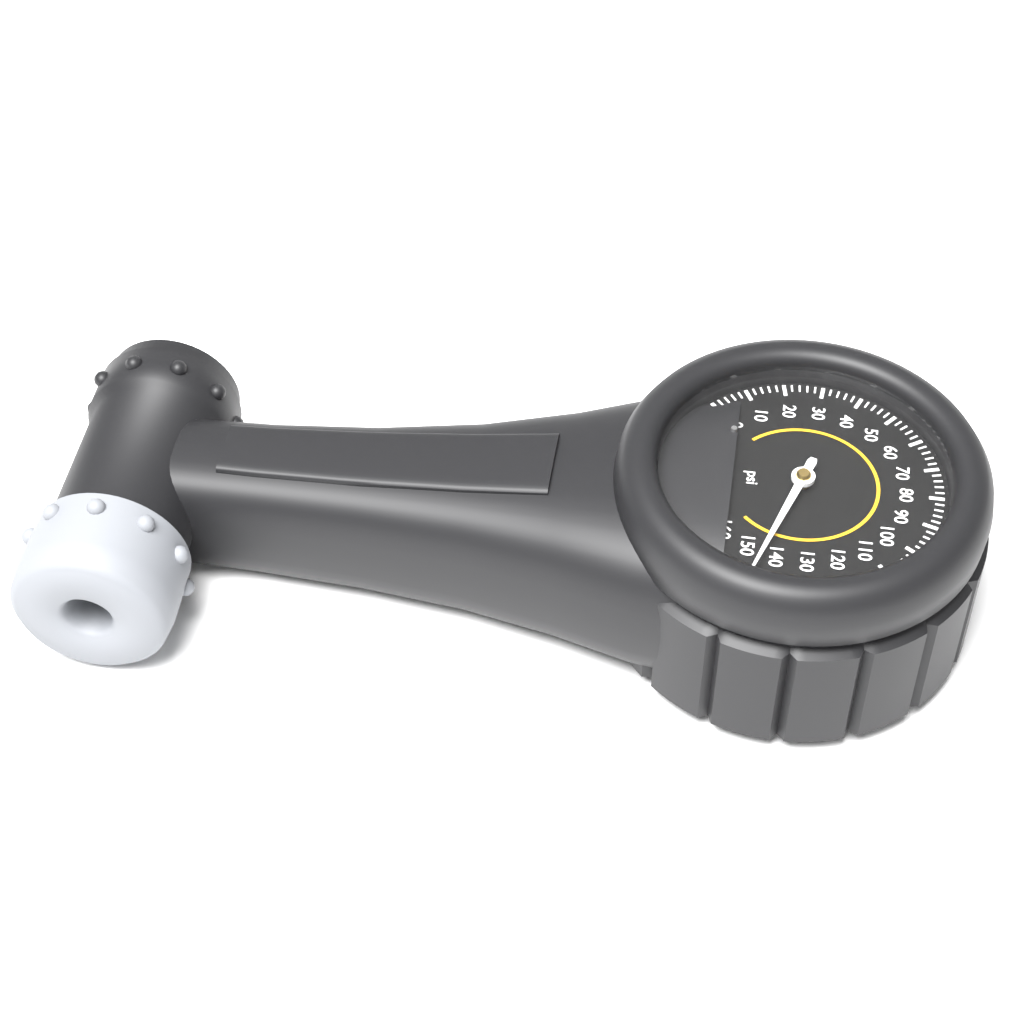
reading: 144 psi
